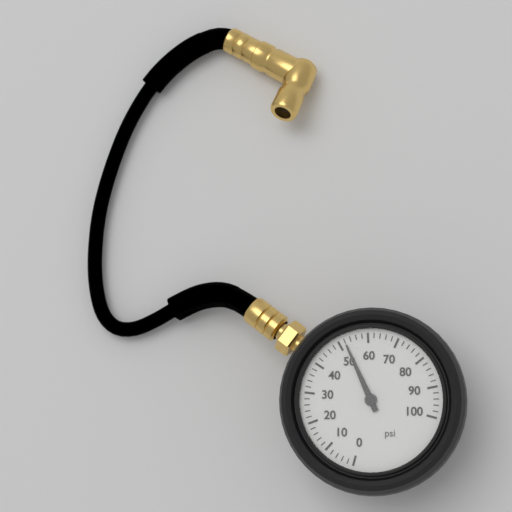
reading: 52 psi
